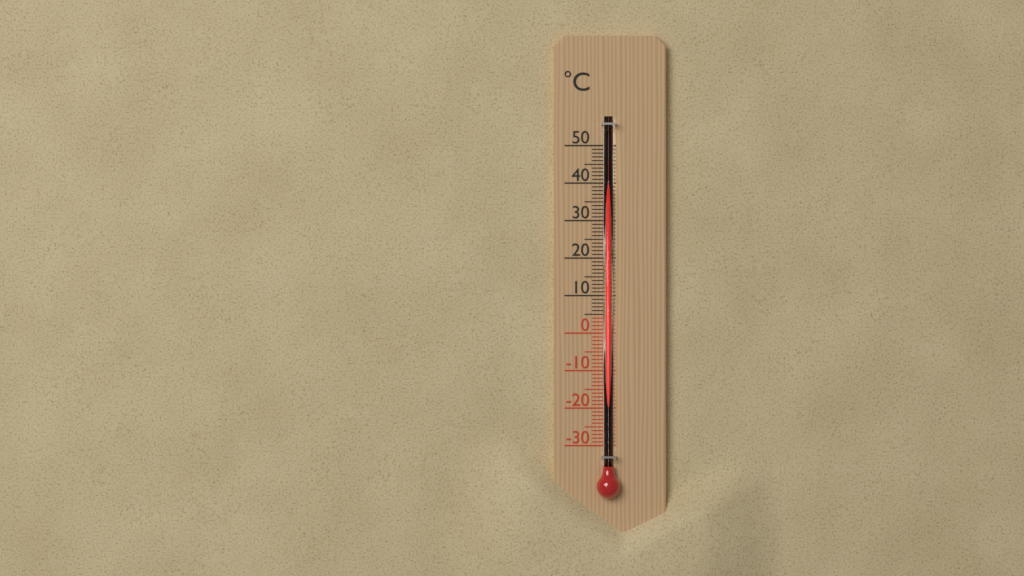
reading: 38 °C
